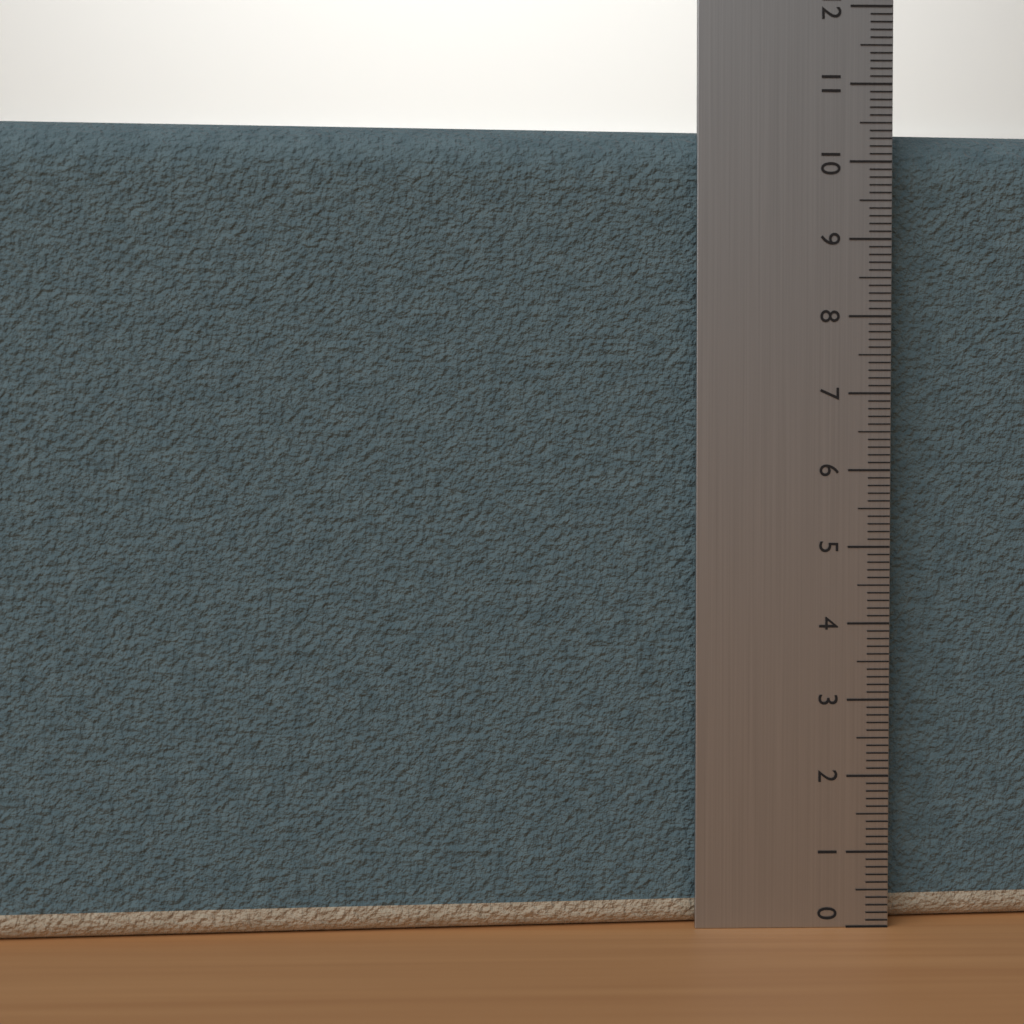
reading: 10.5 (no unit)
